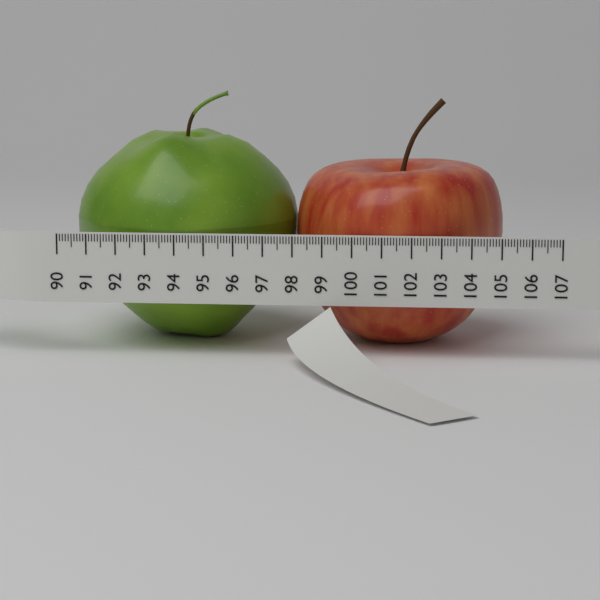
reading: 105.1 (no unit)
